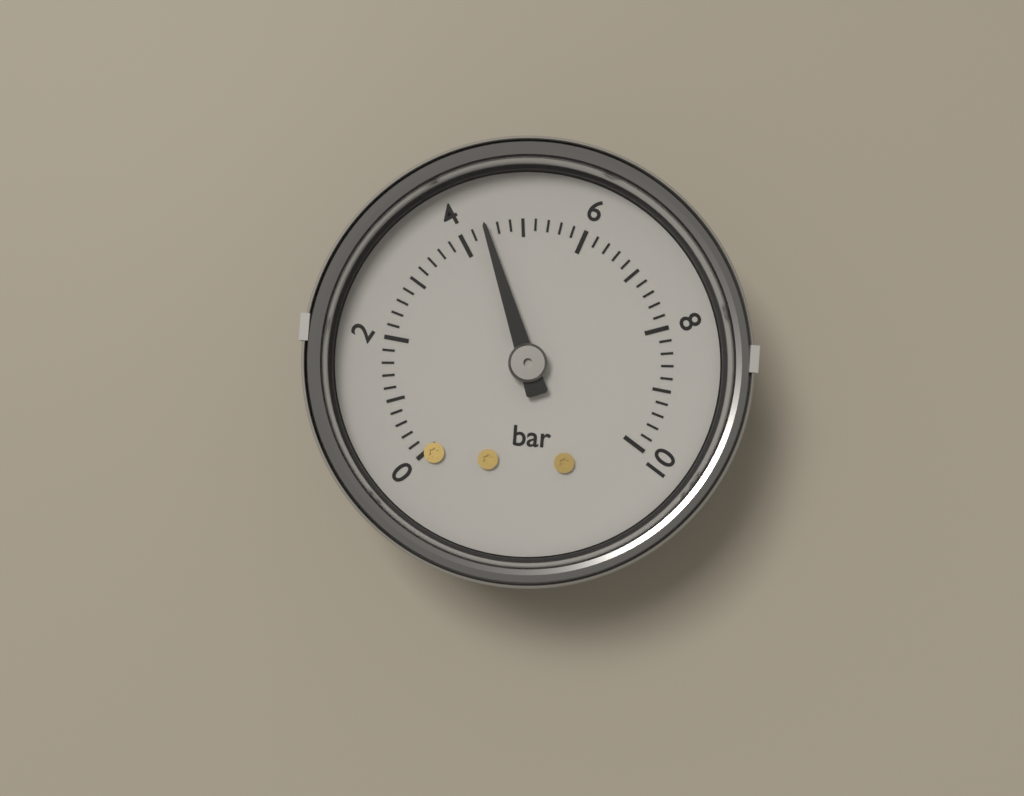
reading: 4.4 bar
